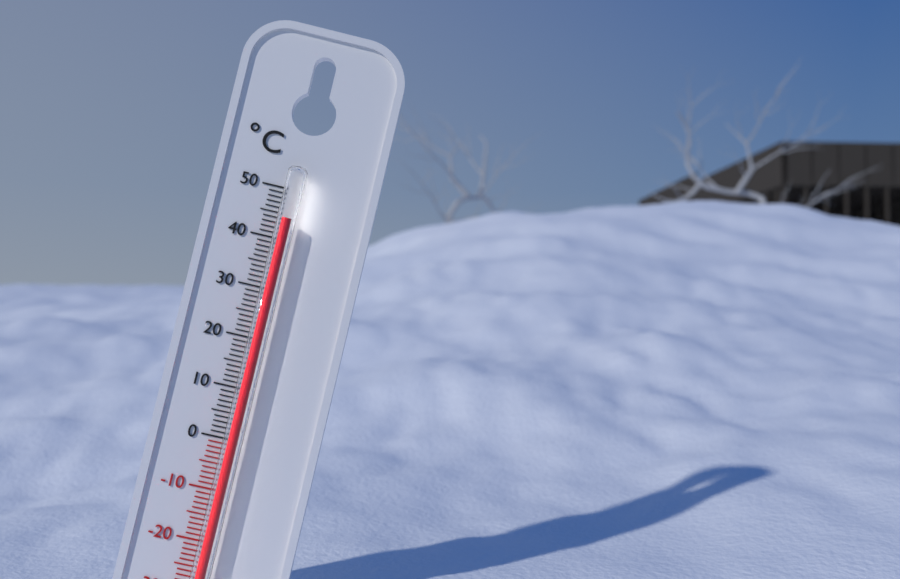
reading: 44 °C
